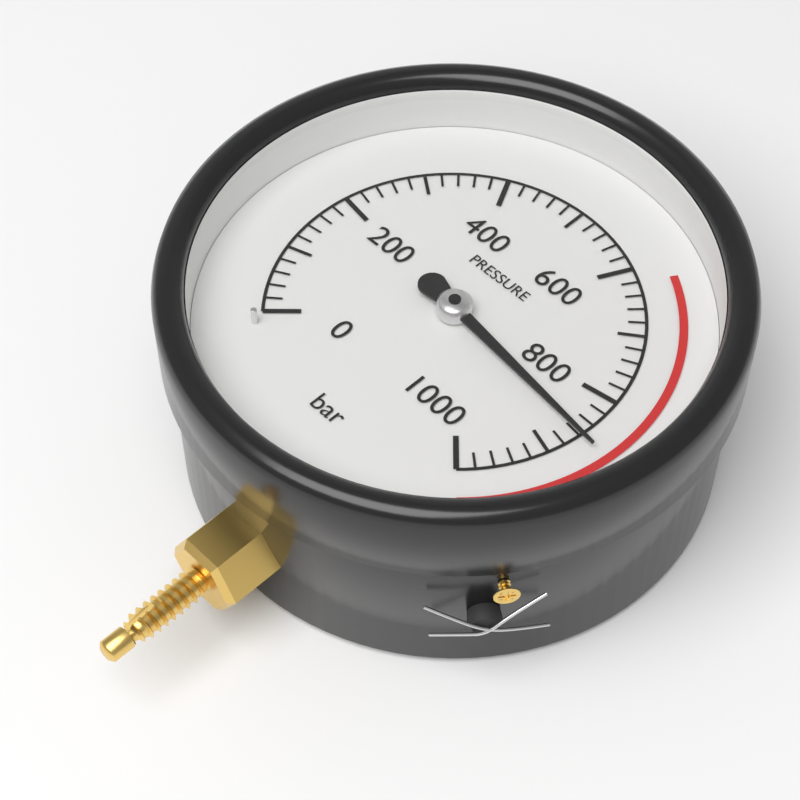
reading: 860 bar
